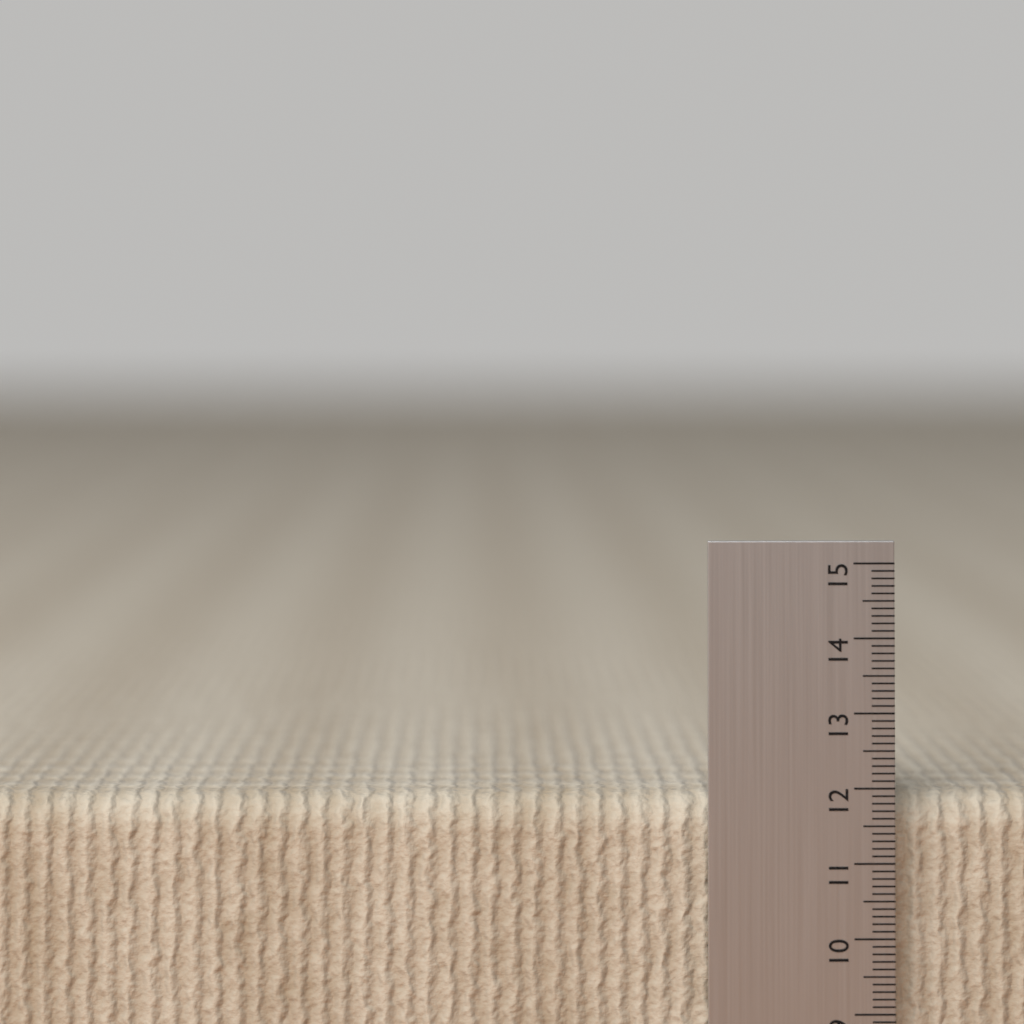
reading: 11.9 cm
